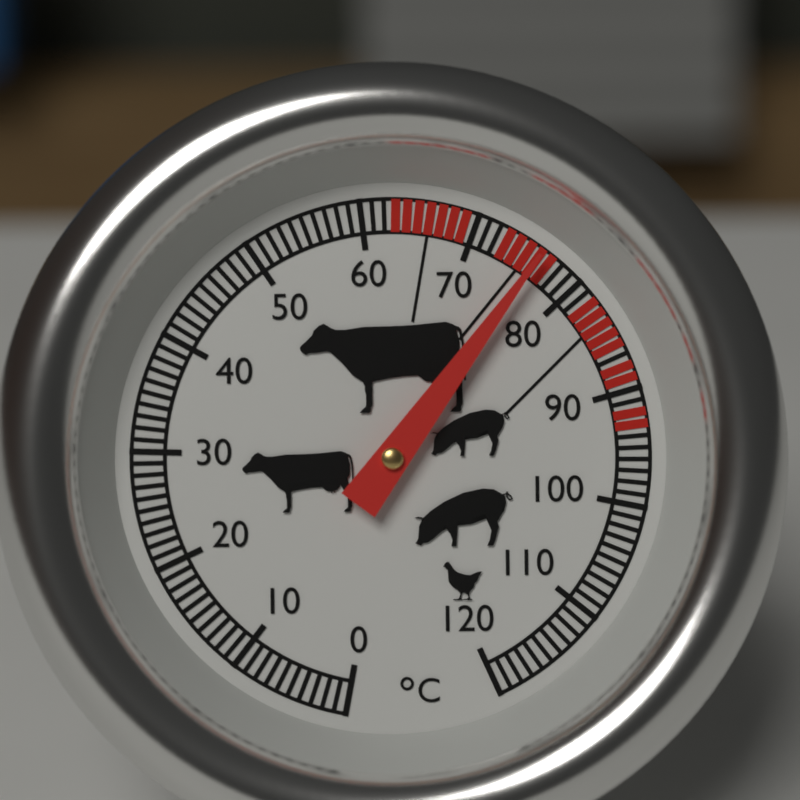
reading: 76 °C
